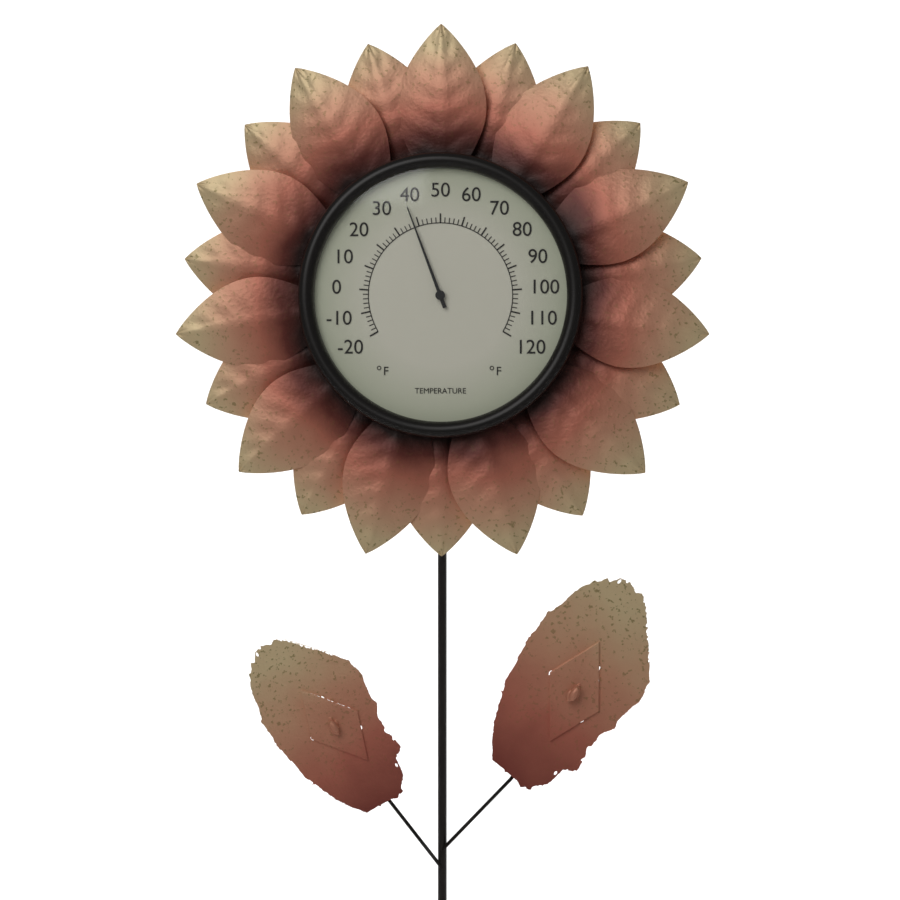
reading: 38 °F
